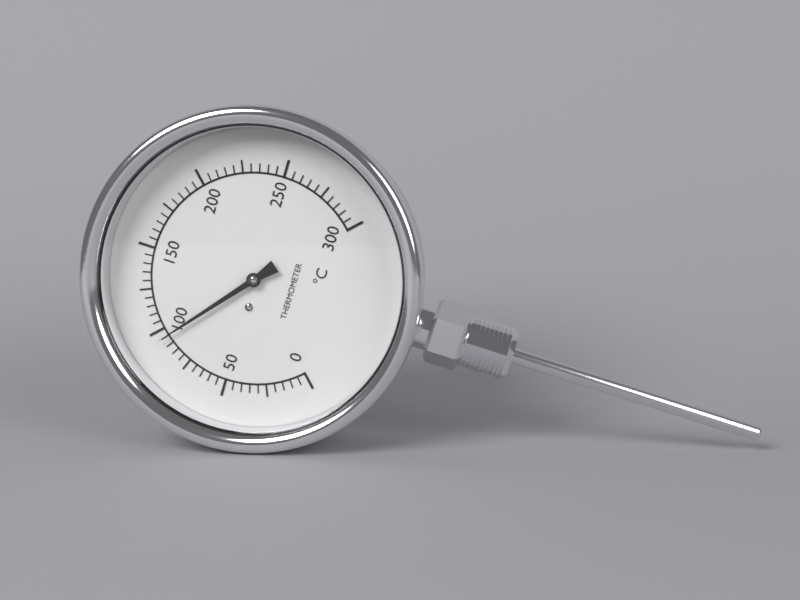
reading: 95 °C
